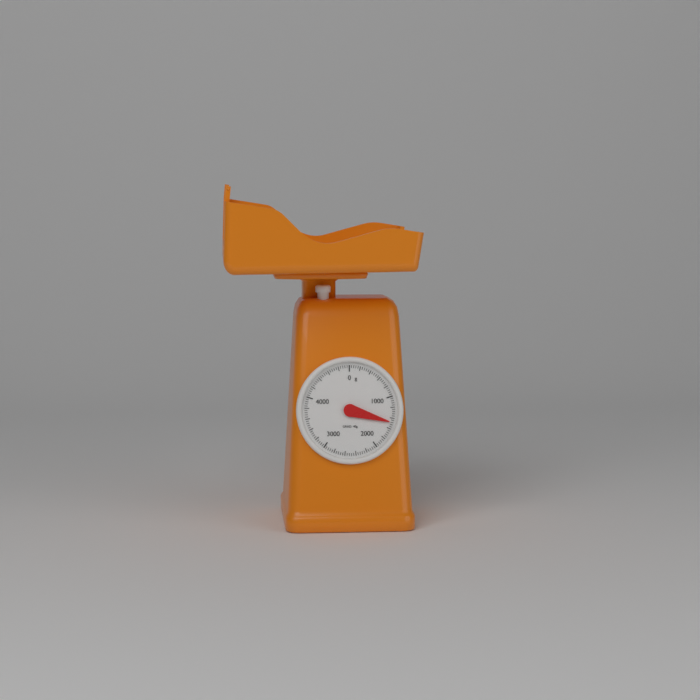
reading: 1480 g
